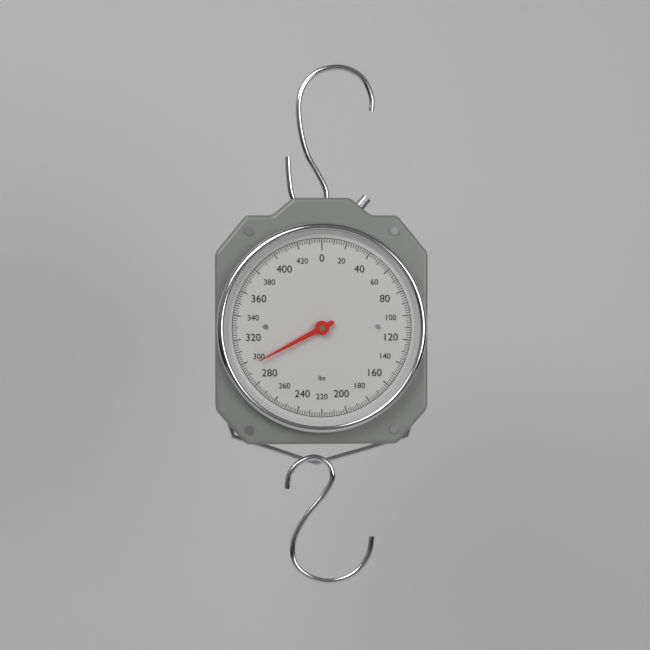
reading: 296 lbs
